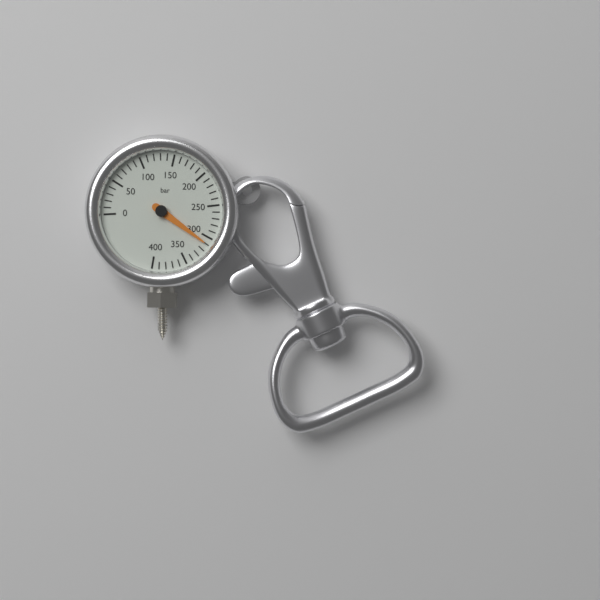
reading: 310 bar
